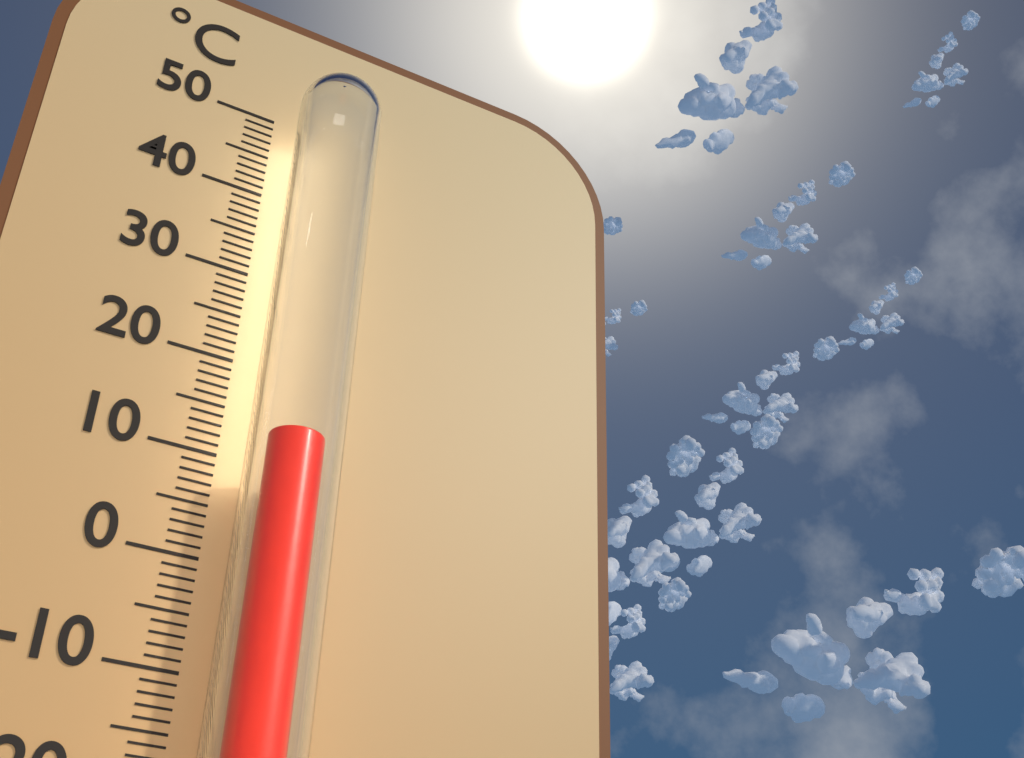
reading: 10 °C
